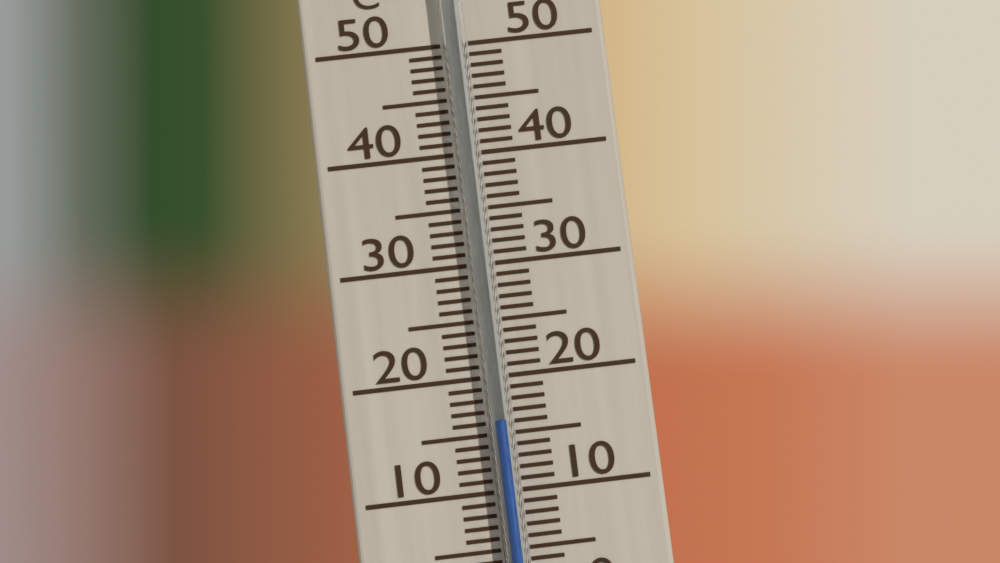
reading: 16 °C
